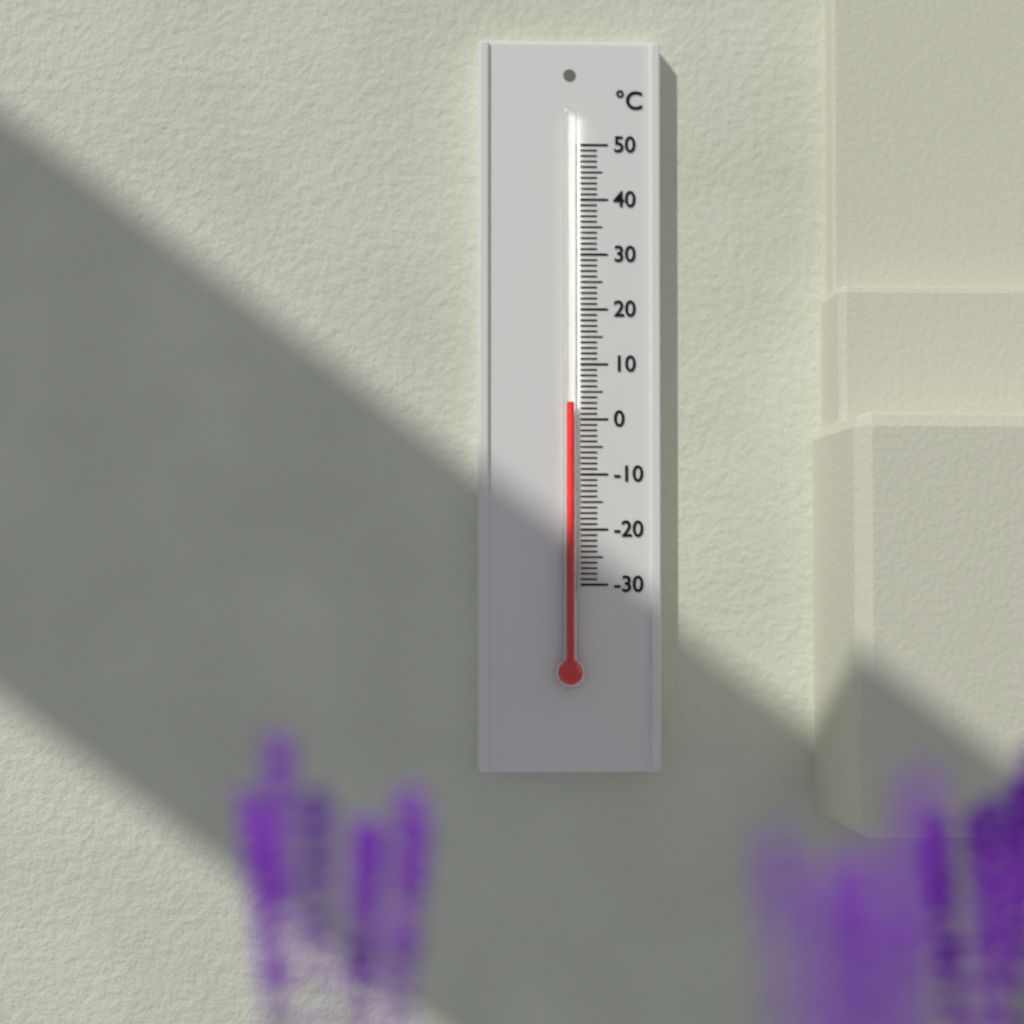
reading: 3 °C
